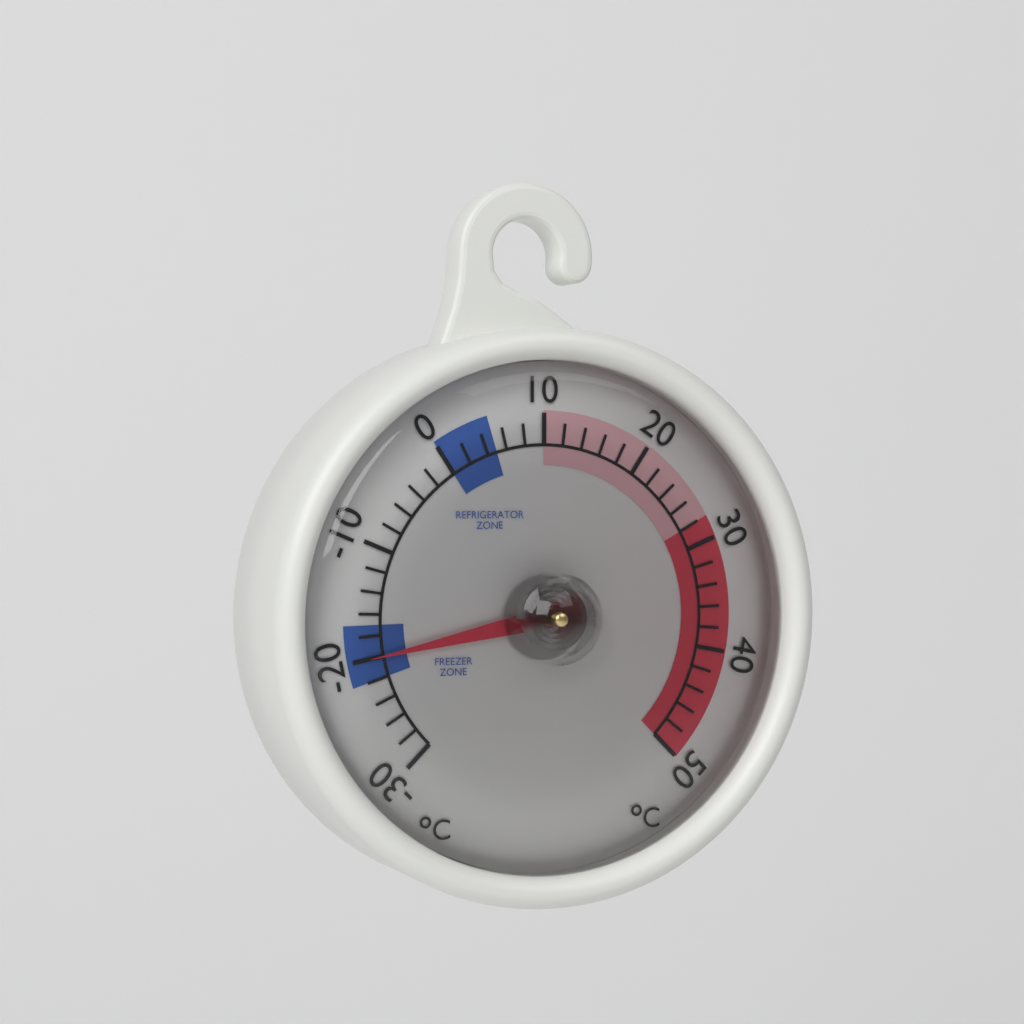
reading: -20 °C
